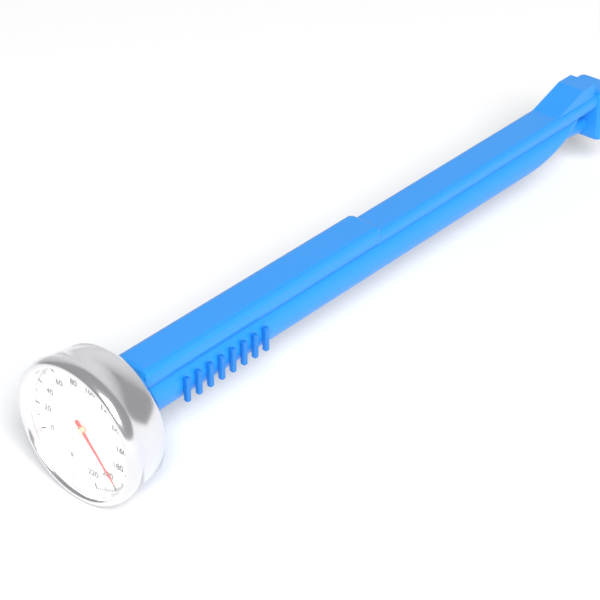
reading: 196 °F
